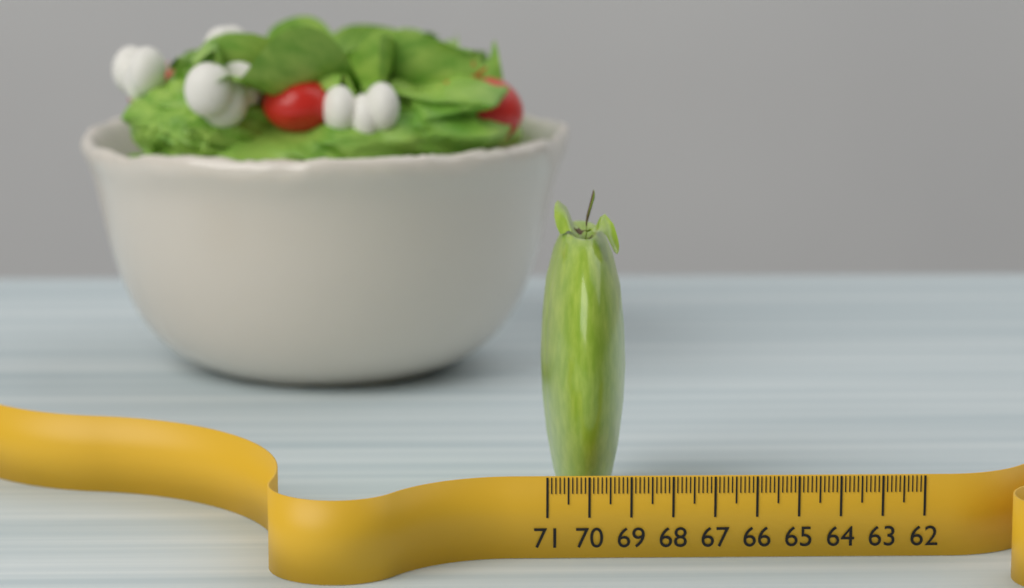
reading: 68.9 (no unit)
